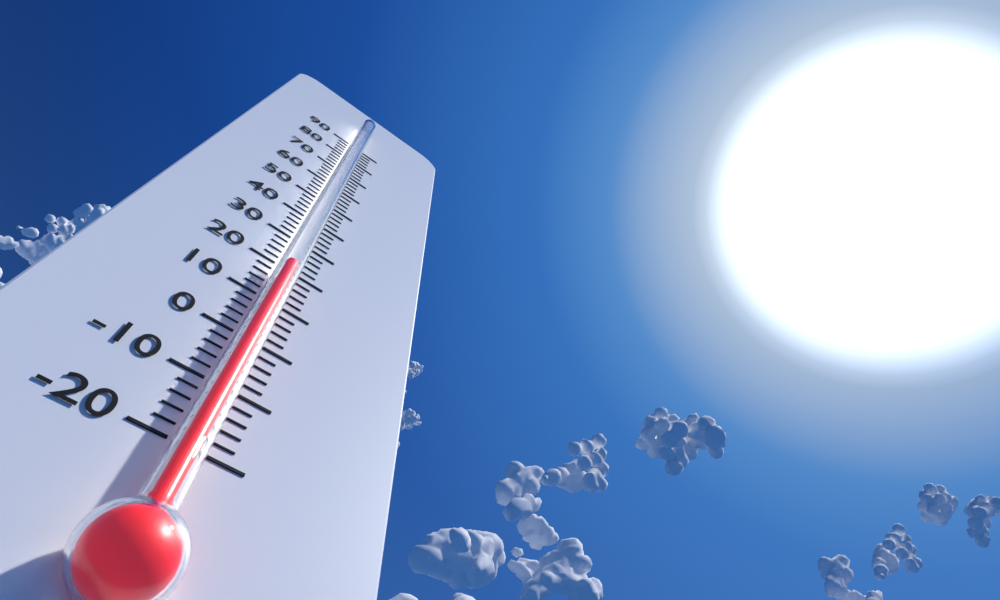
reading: 18 (no unit)
